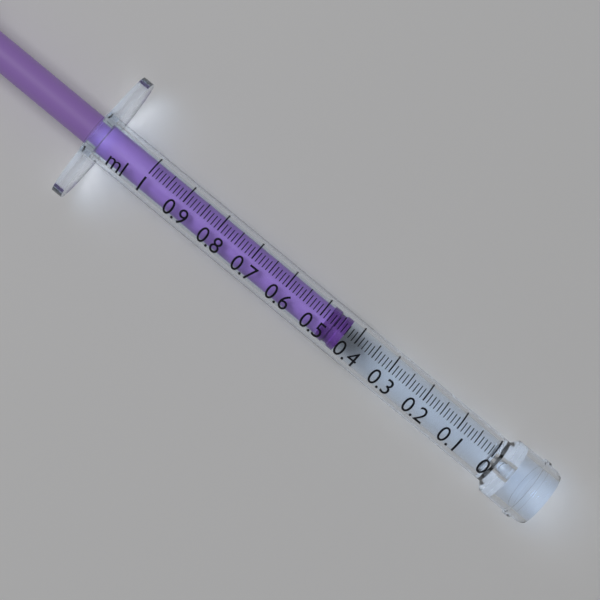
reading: 0.43 ml
